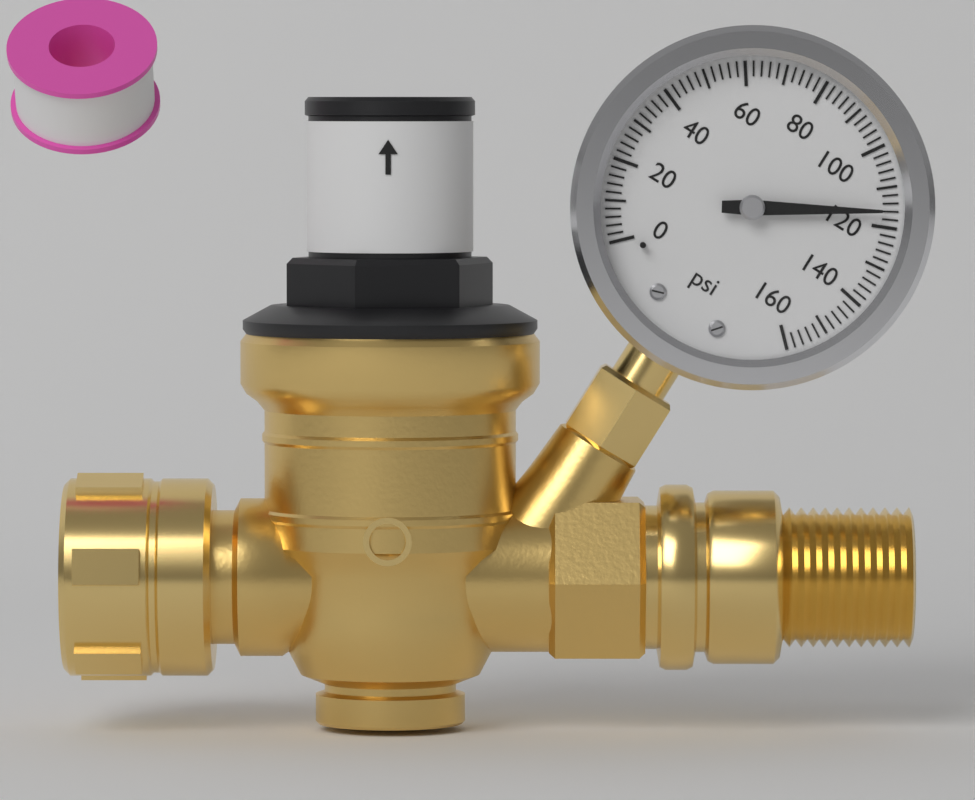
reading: 116 psi
